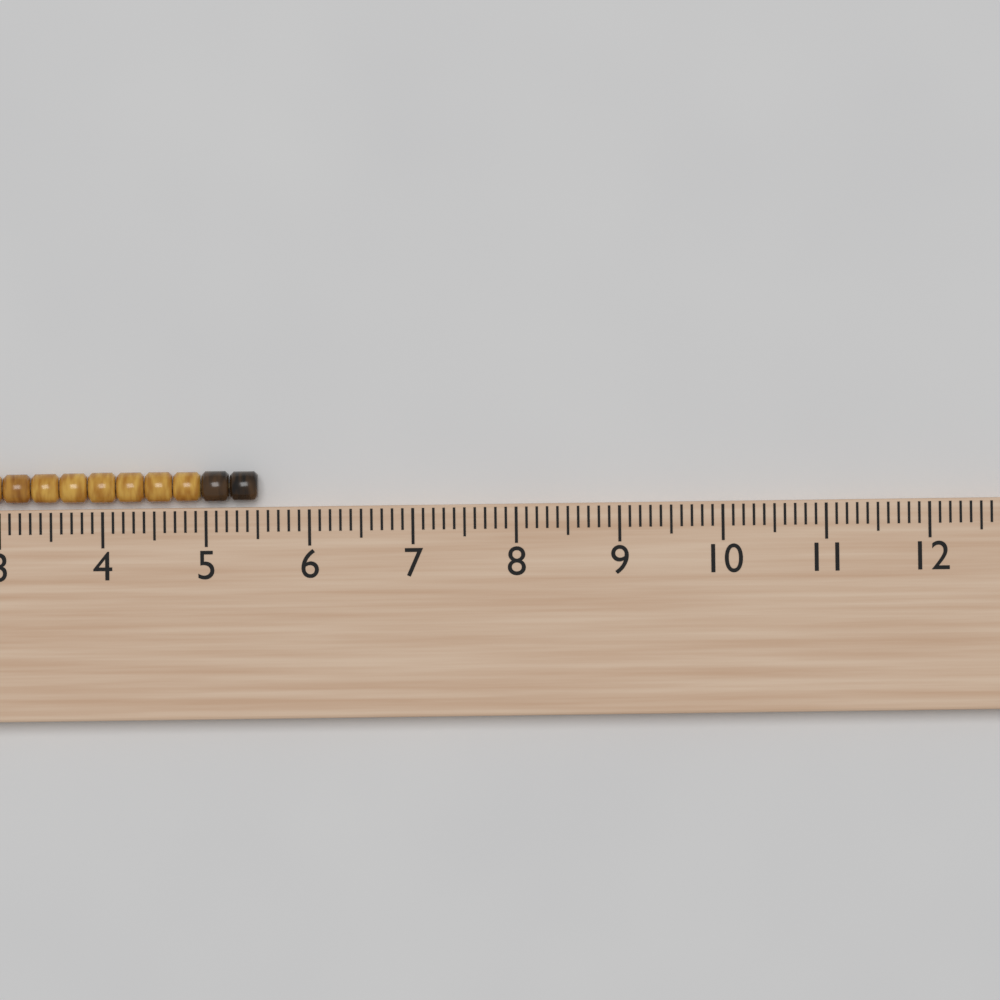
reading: 5.5 cm
